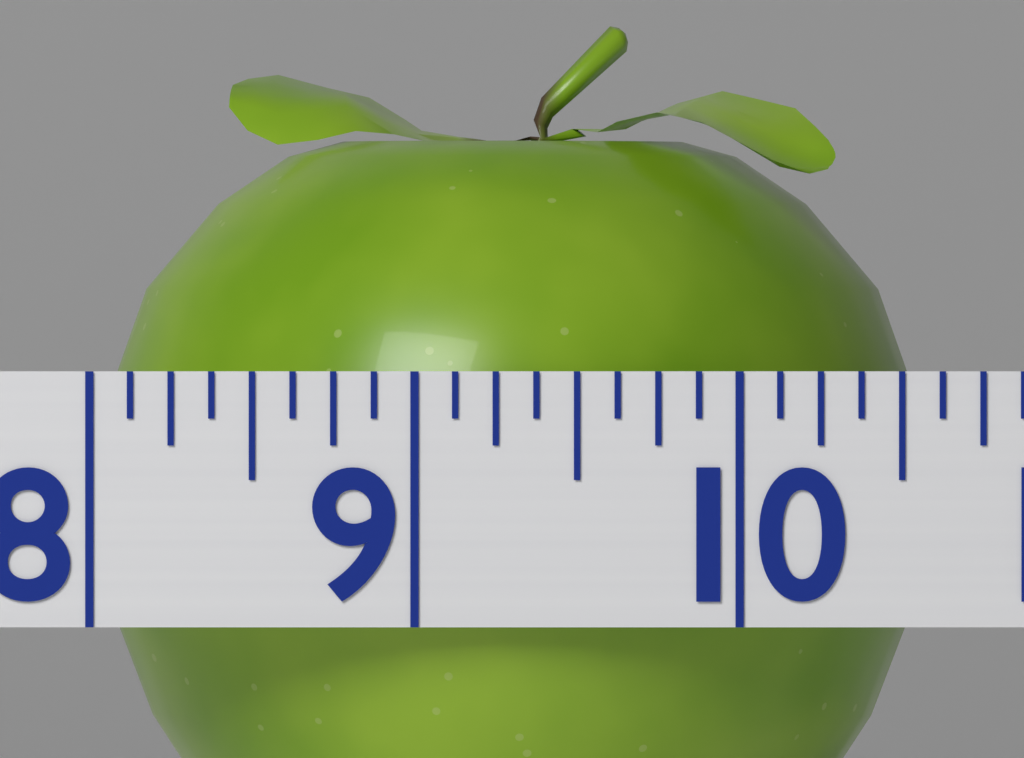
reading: 10.600 (no unit)
